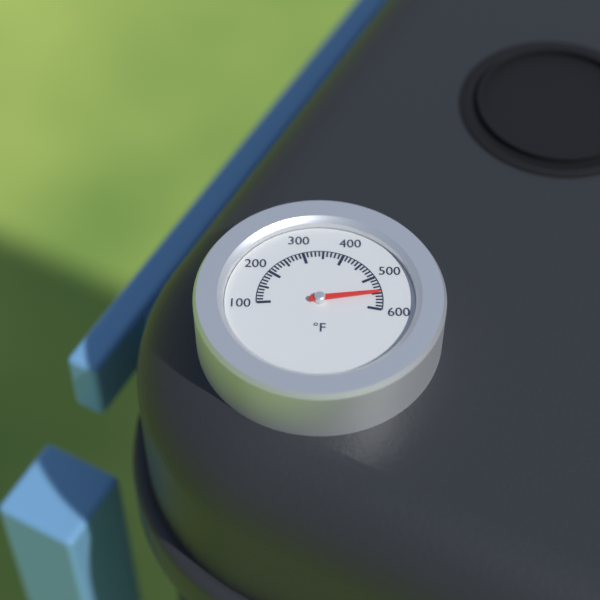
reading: 550 °F
